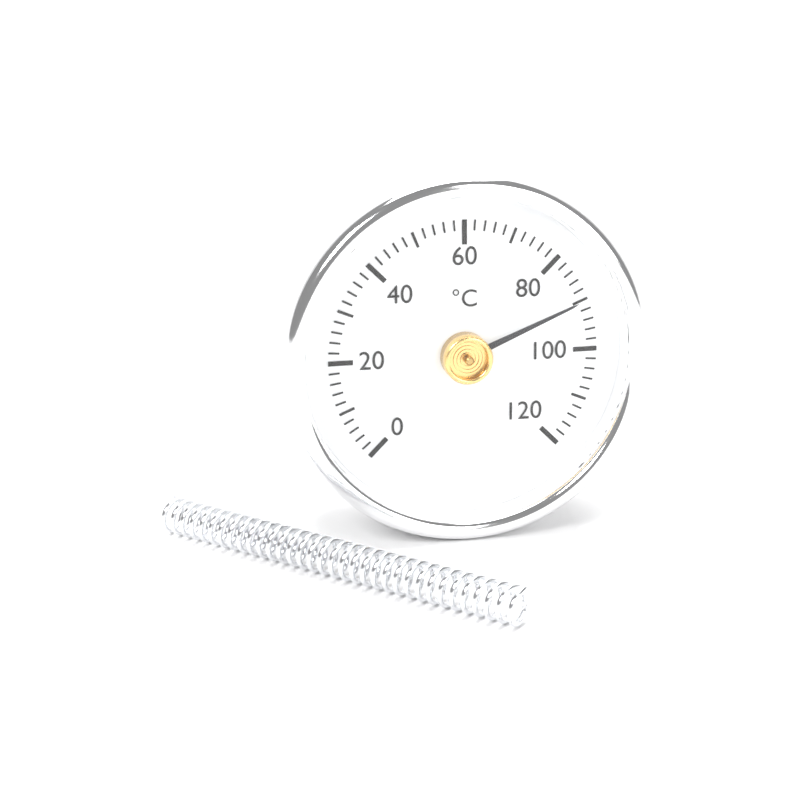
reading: 90 °C
